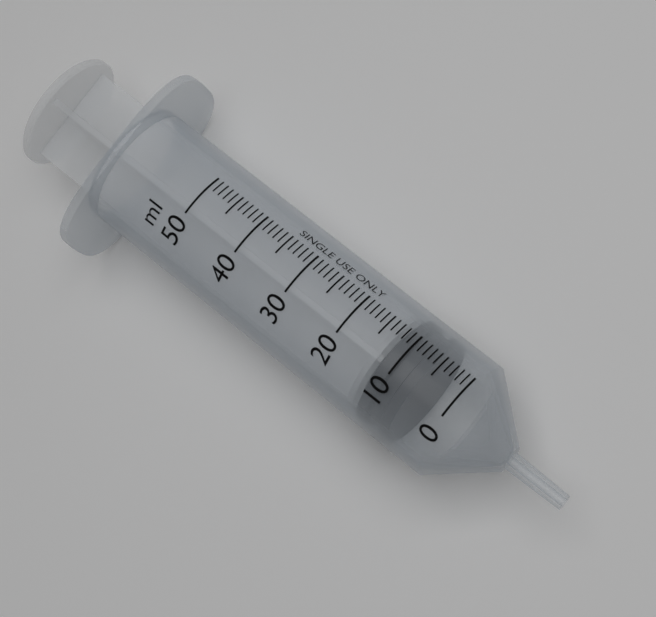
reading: 6 ml
